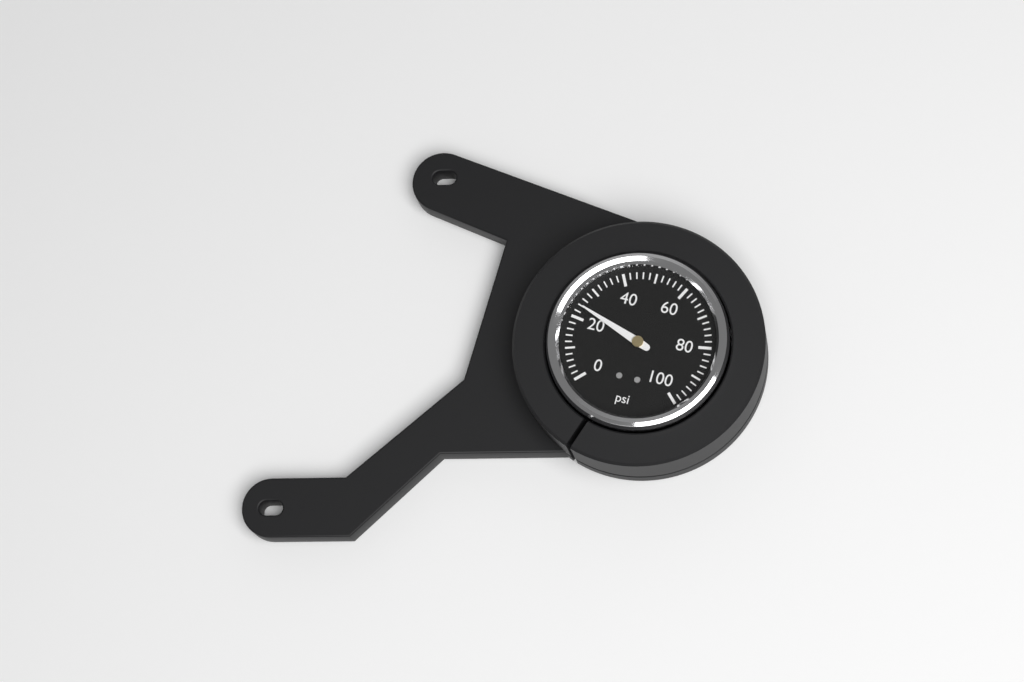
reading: 24 psi
